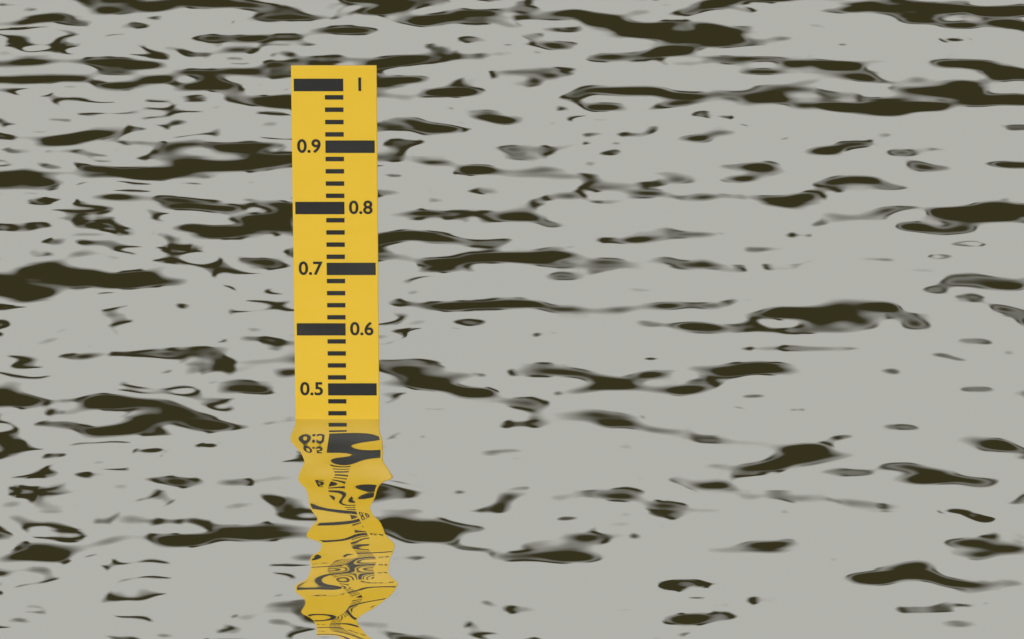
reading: 0.45 (no unit)
